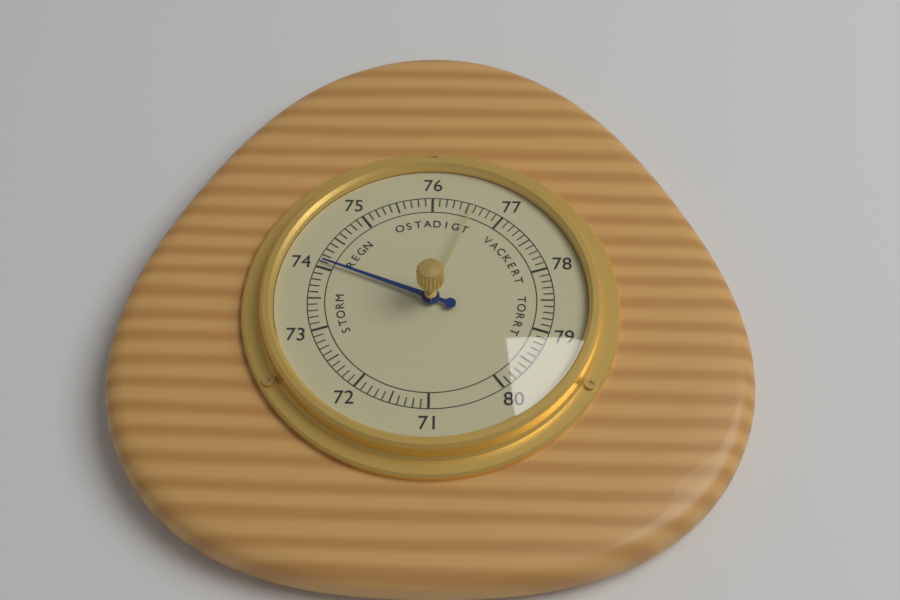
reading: 74.1 (no unit)
